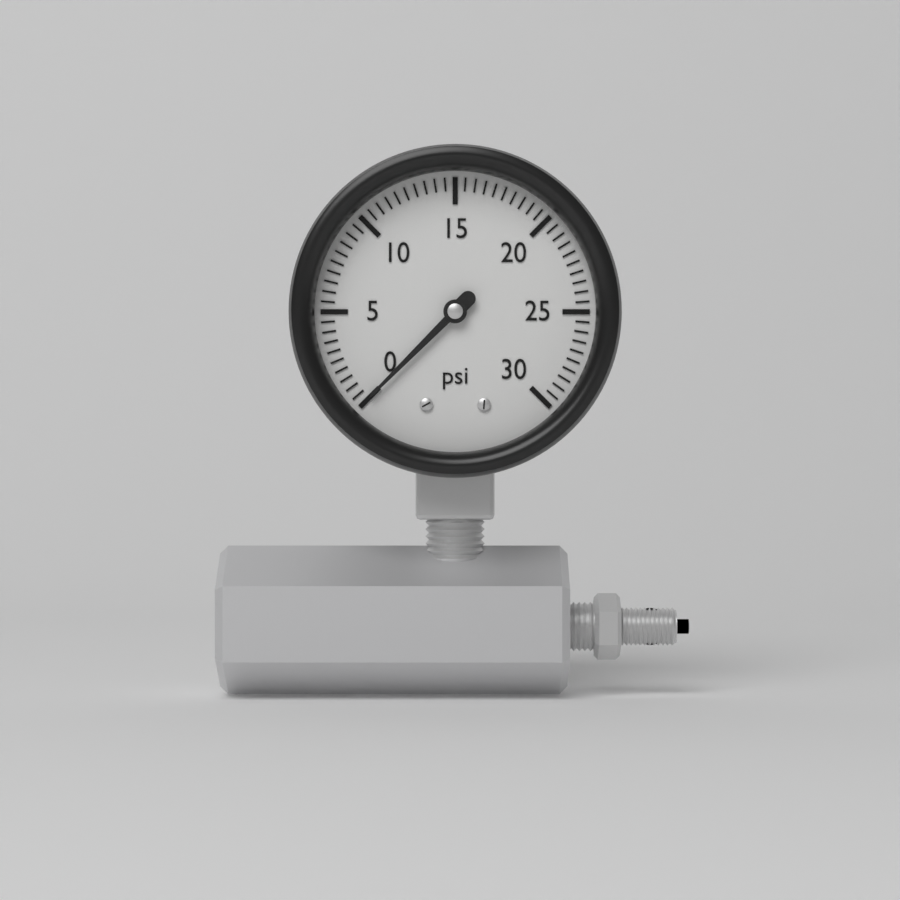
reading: 0.0 psi
